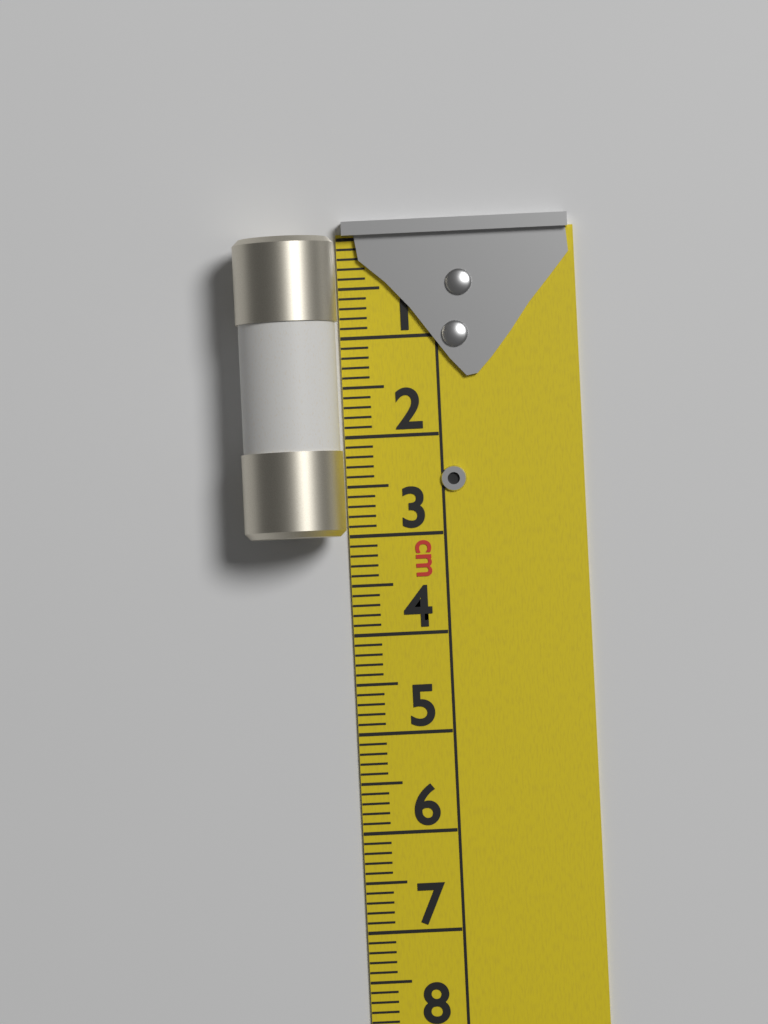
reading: 3.0 cm
